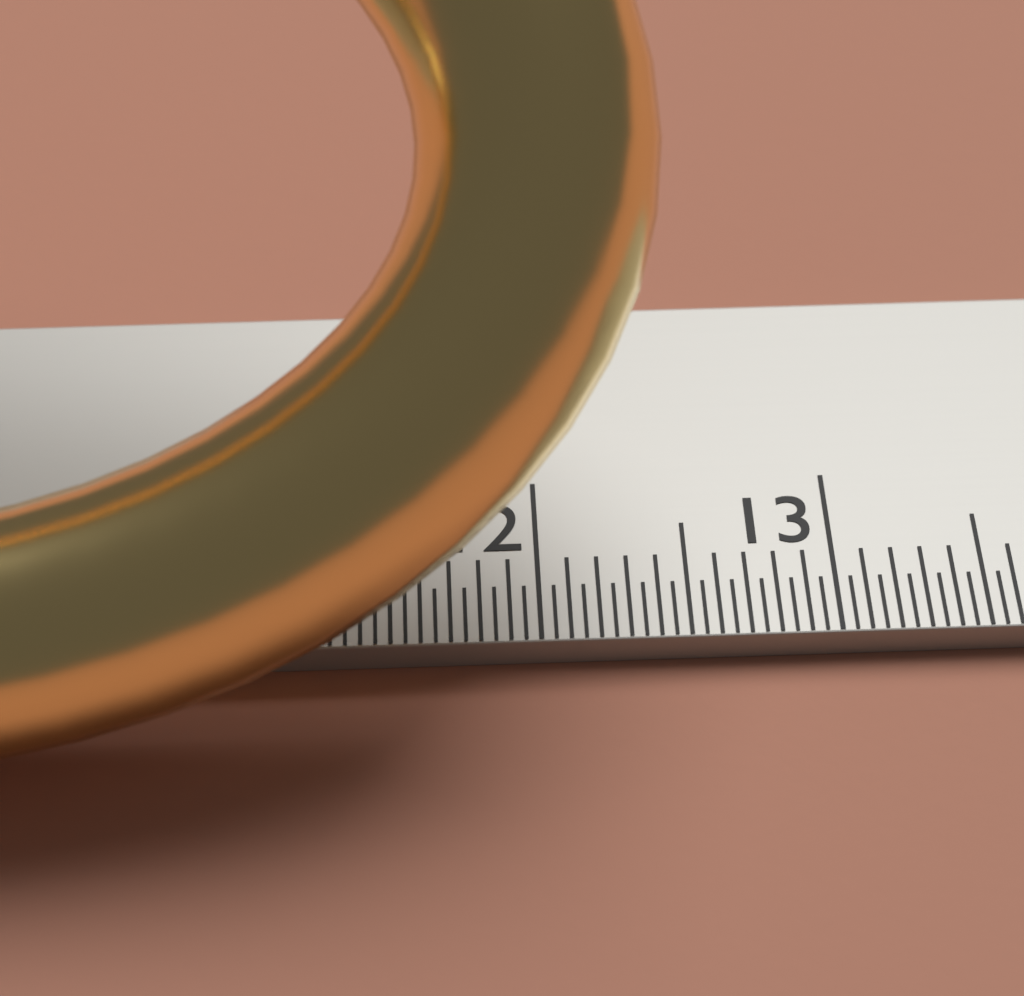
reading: 12.40 cm
